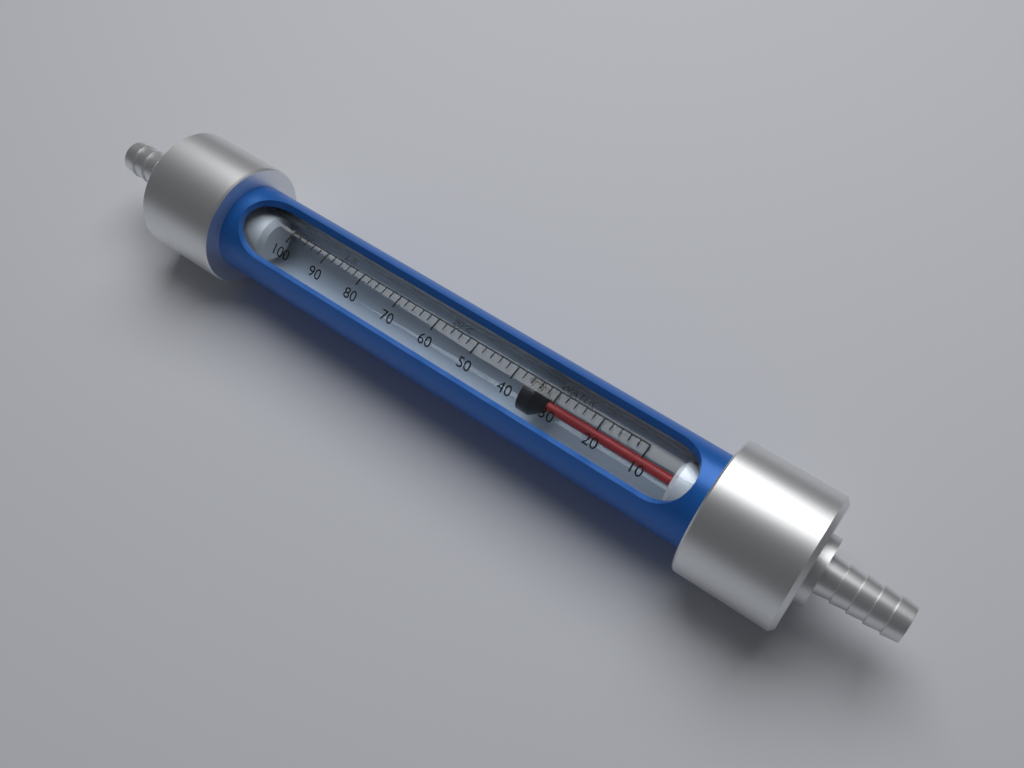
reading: 38 L/h
